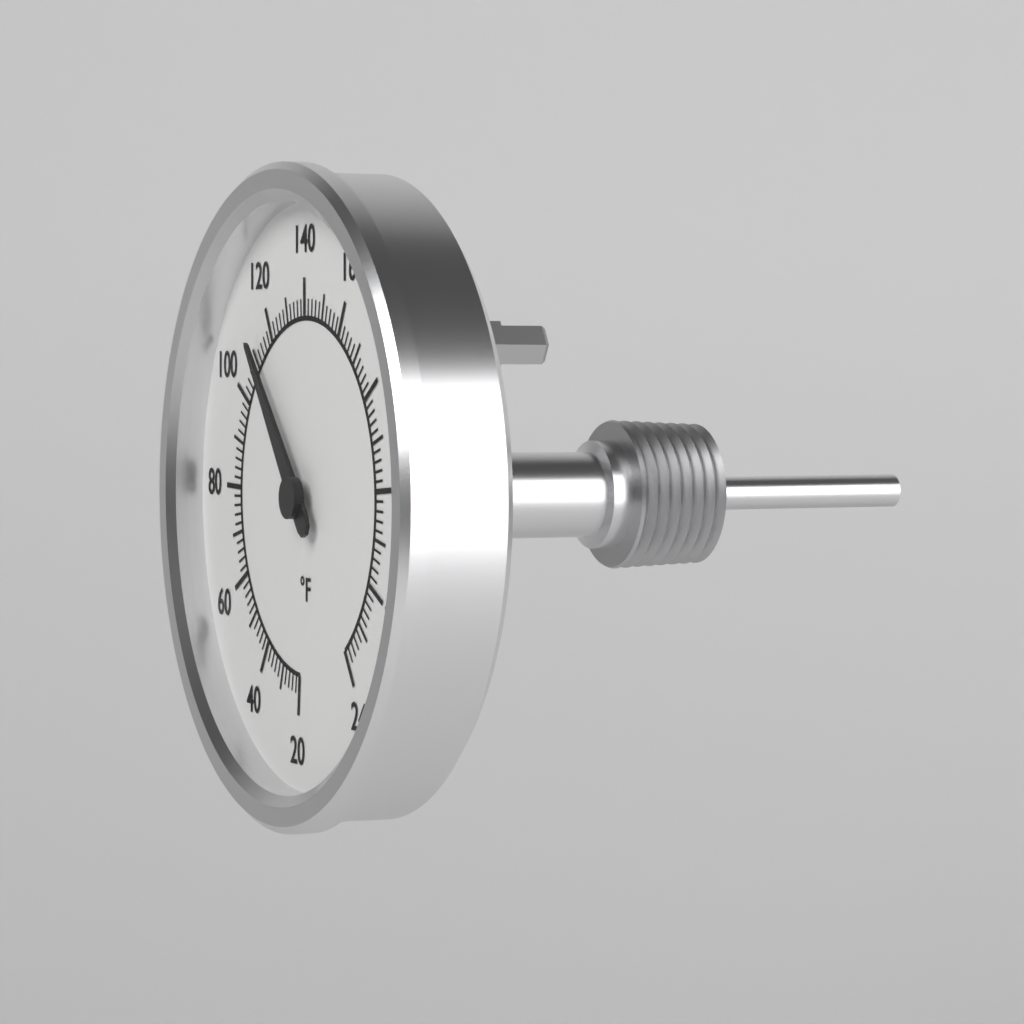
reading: 112 °F
